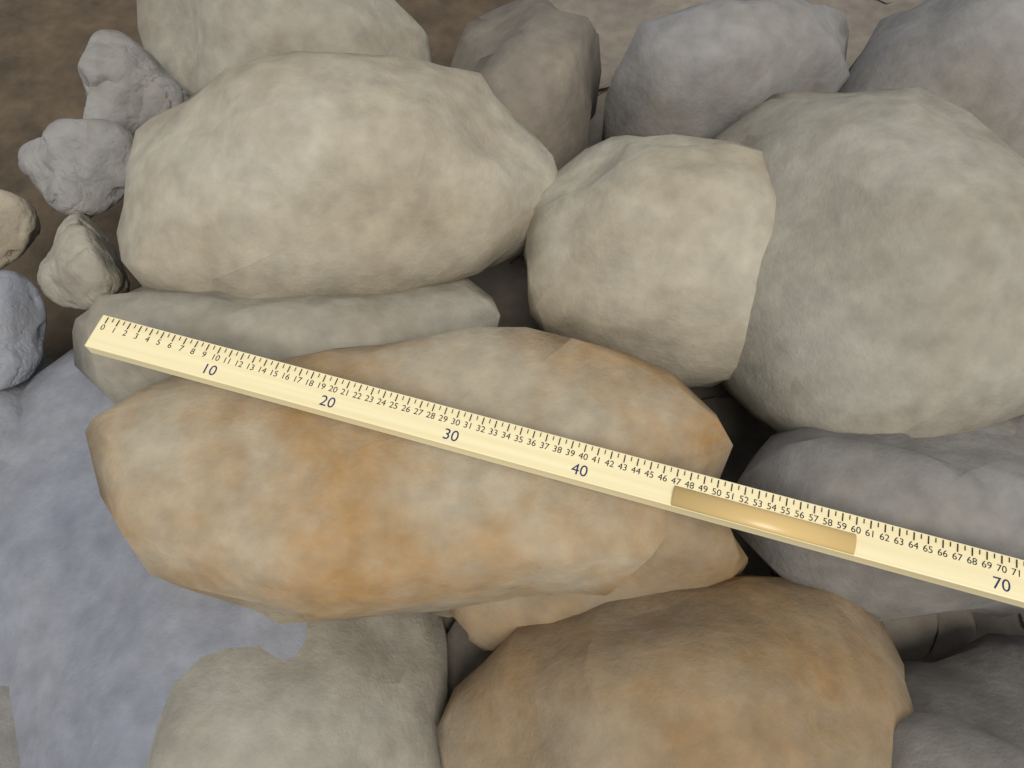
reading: 51.5 (no unit)
